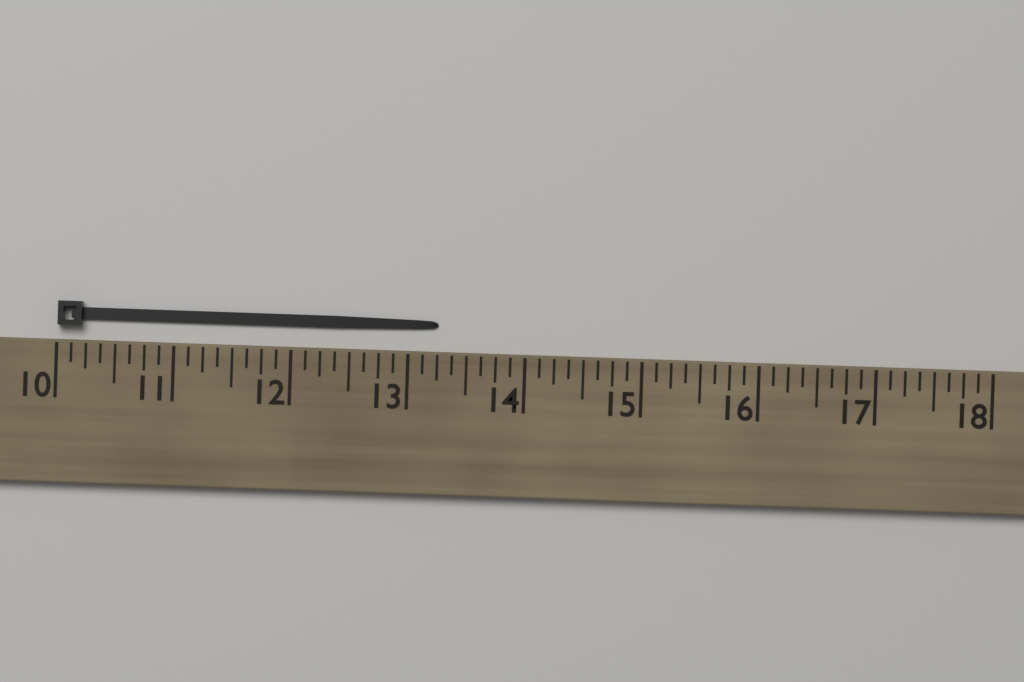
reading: 13.250 (no unit)
